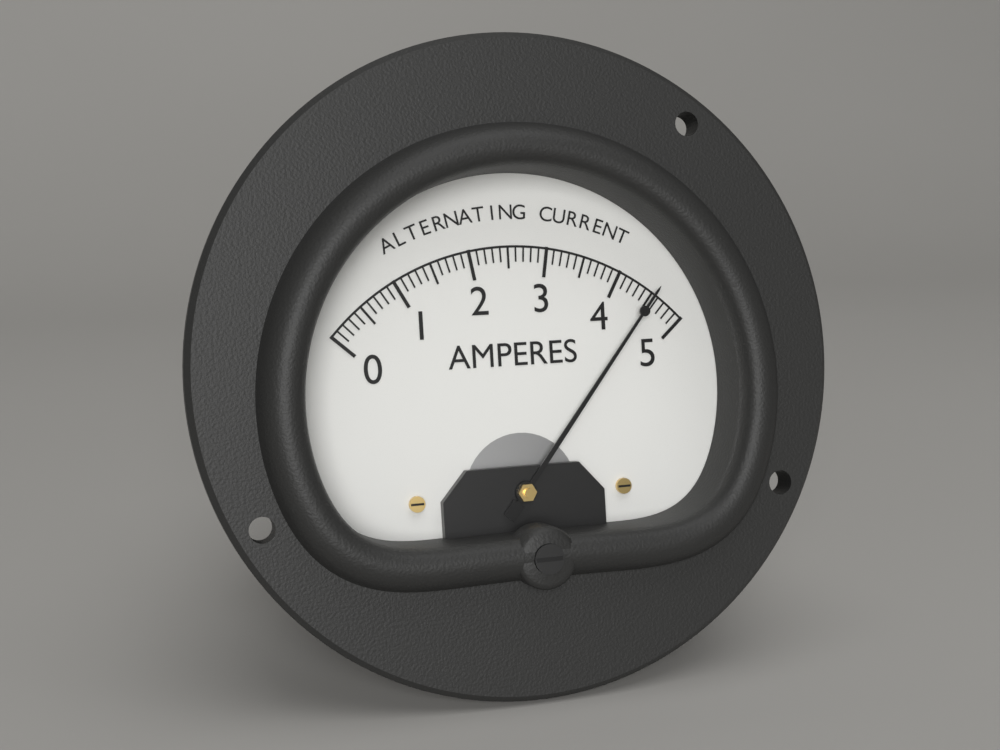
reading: 4.5 A
